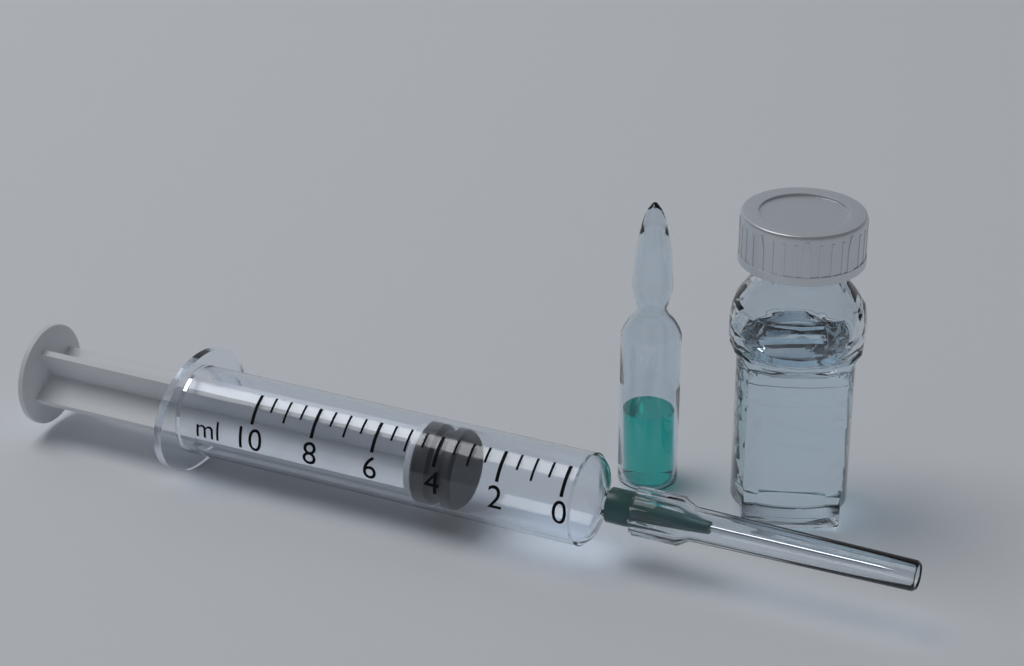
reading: 3.5 ml
